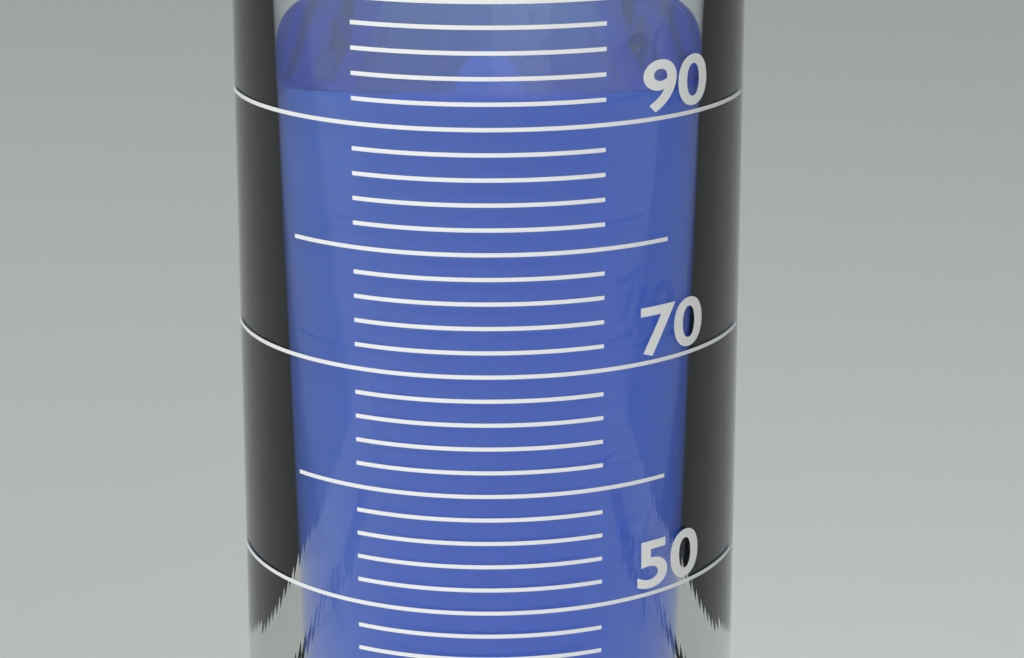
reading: 92 ml
